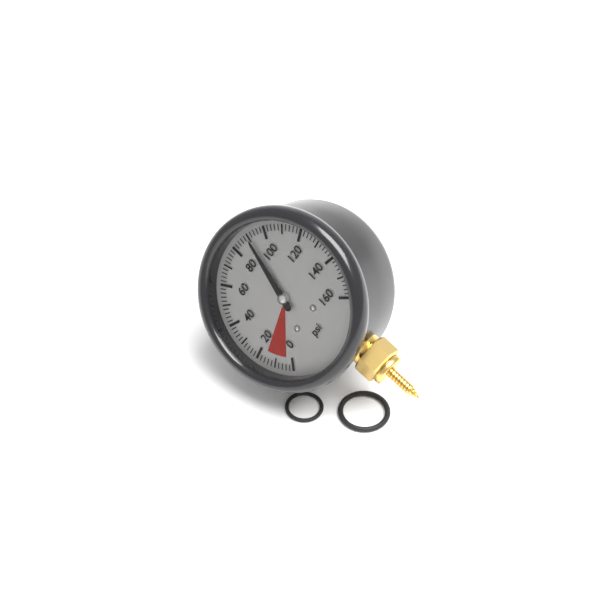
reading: 90 psi
